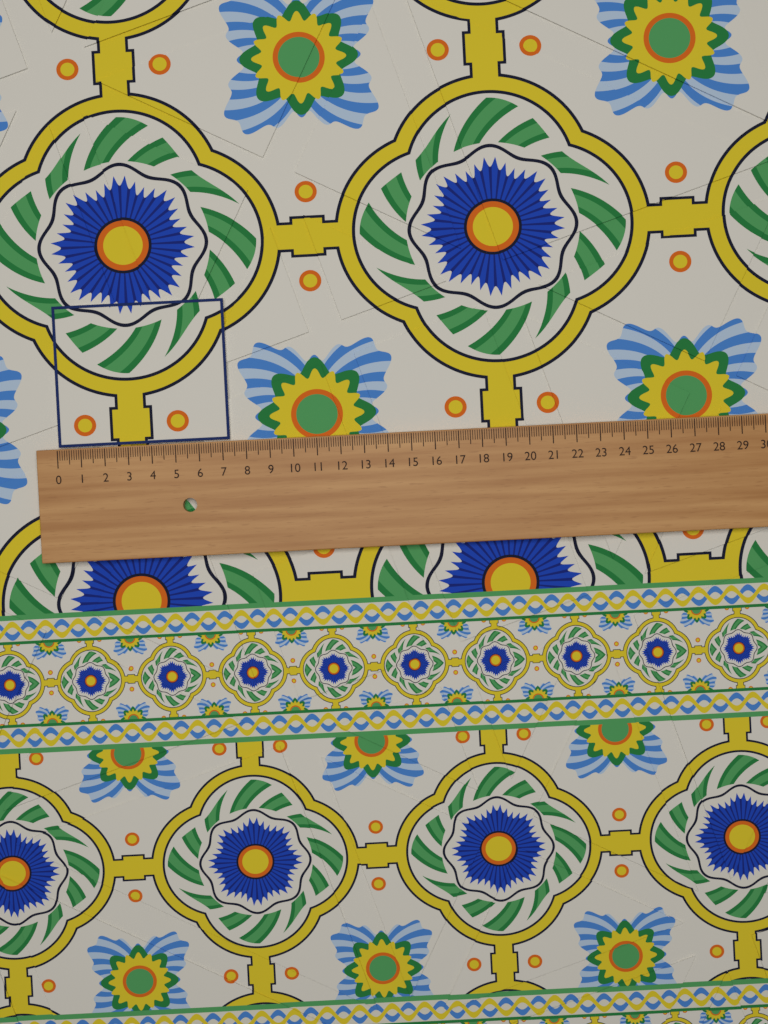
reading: 7.3 (no unit)
